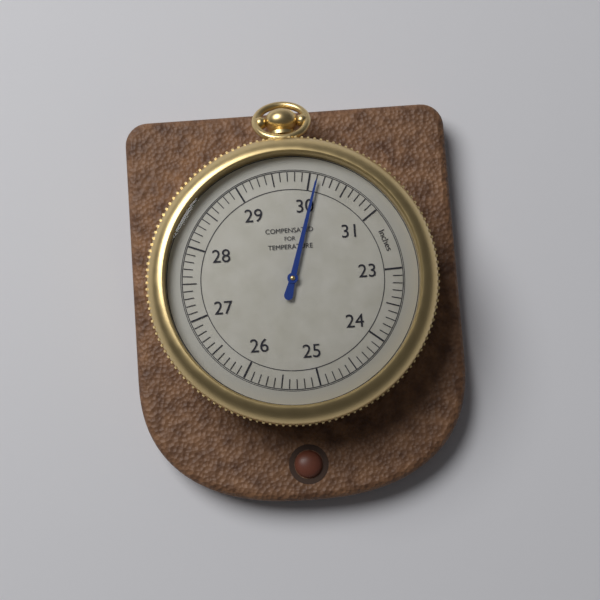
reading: 30.1 inches
